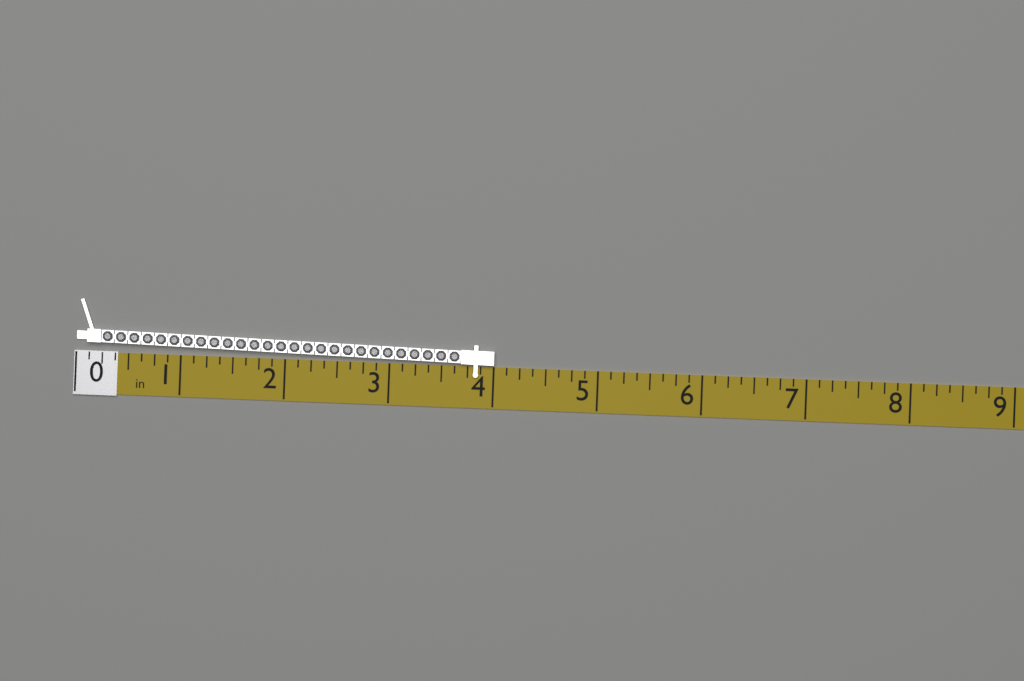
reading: 4.000 in
